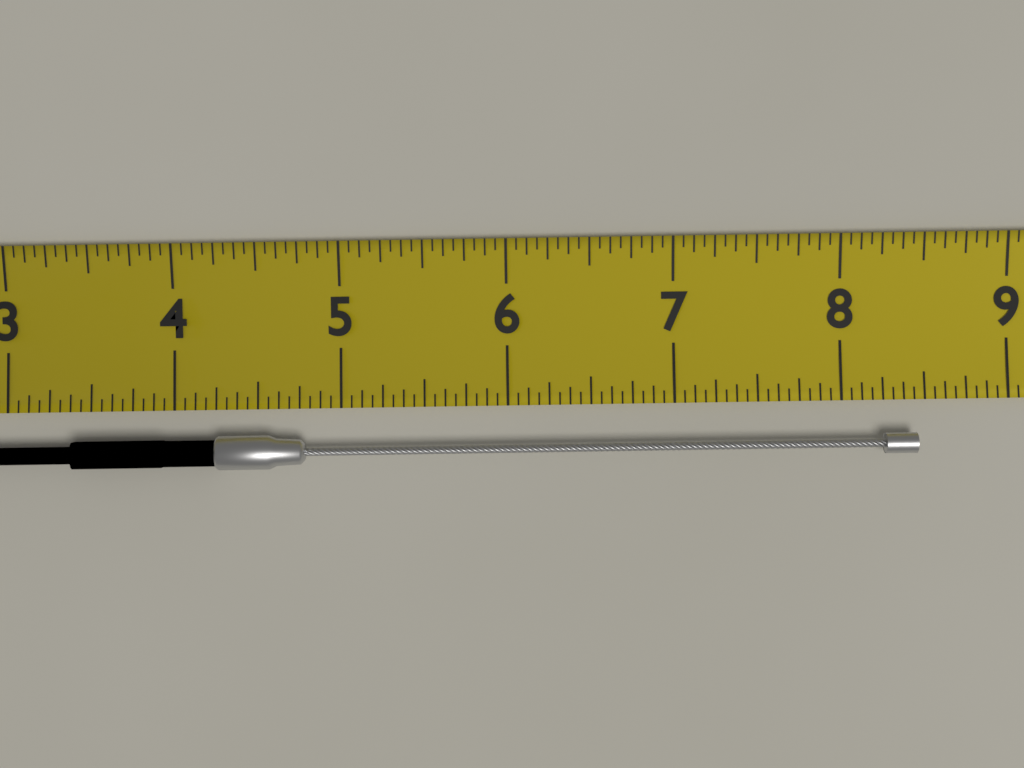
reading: 8.4375 (no unit)
